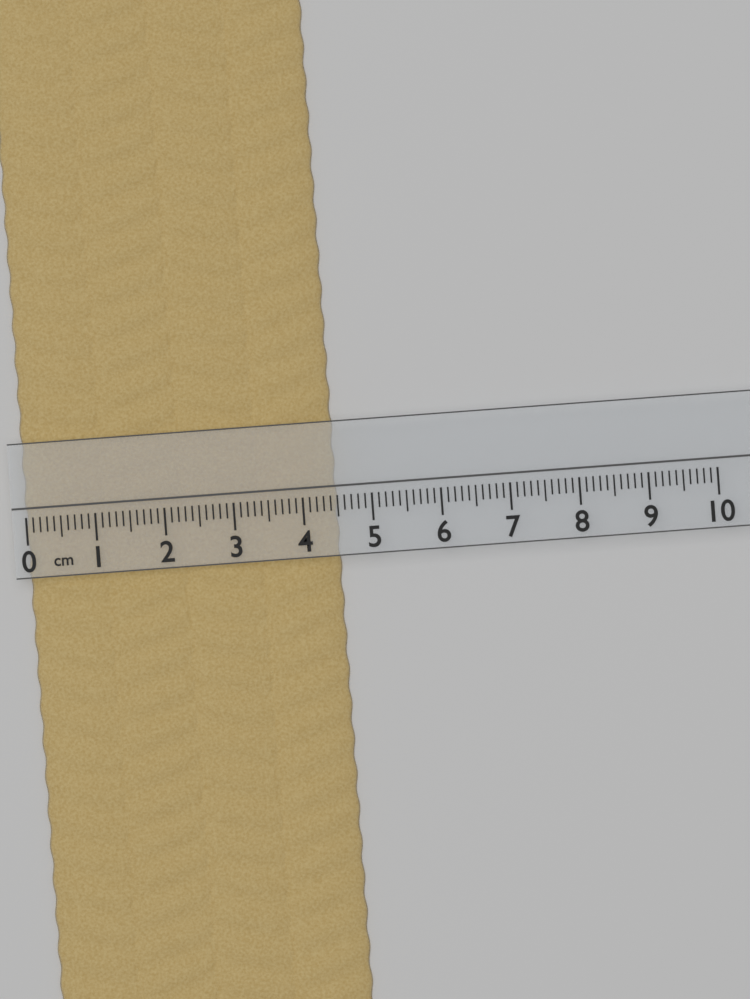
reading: 4.5 cm
